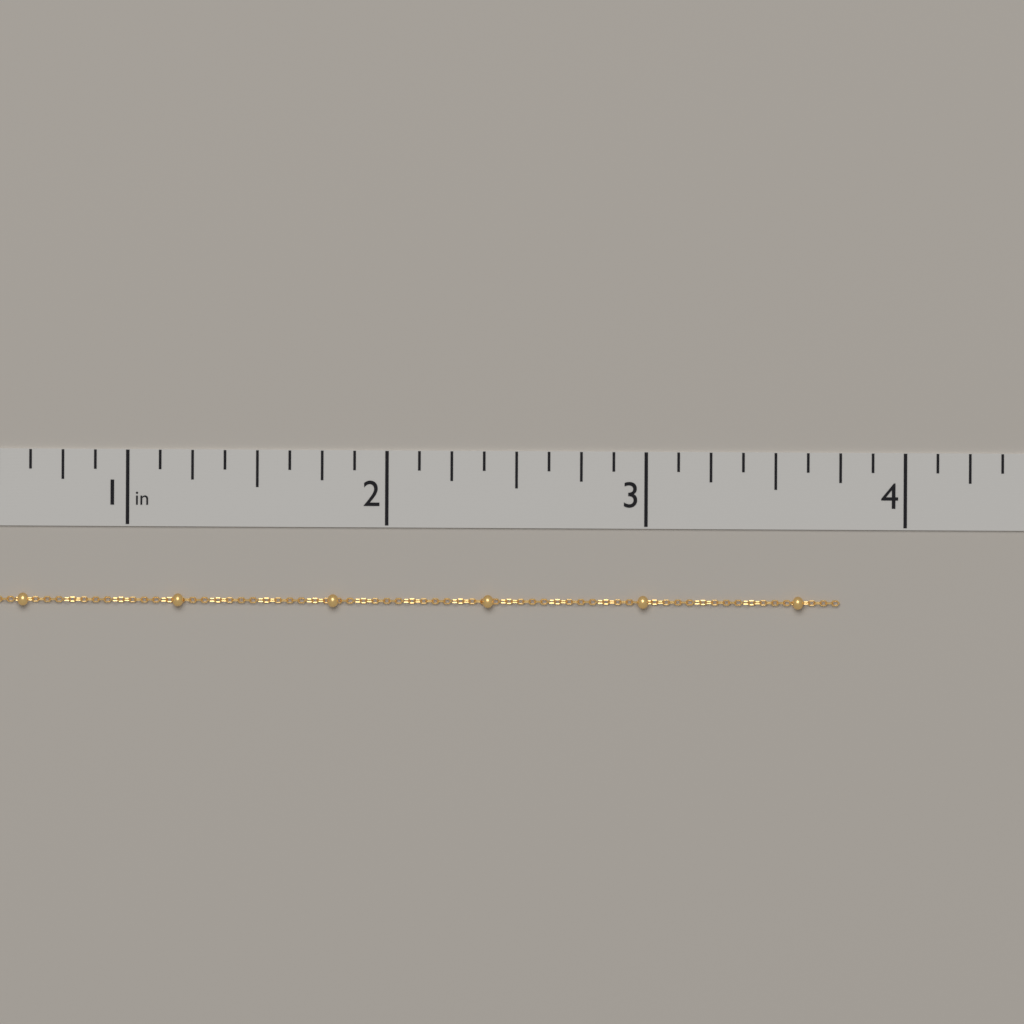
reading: 3.750 in
